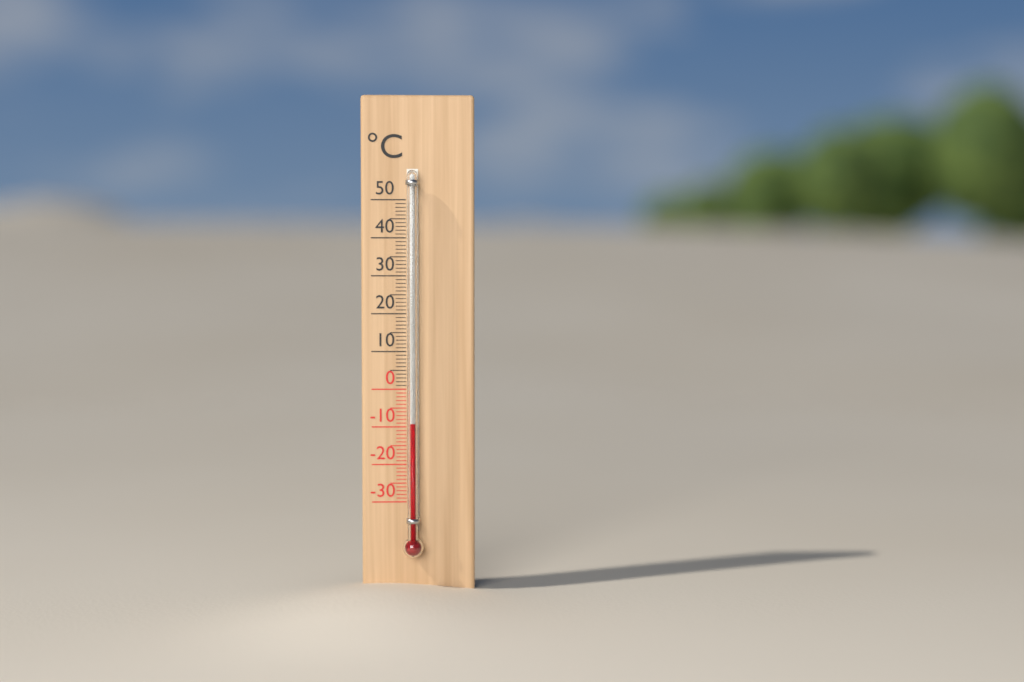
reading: -9 °C
